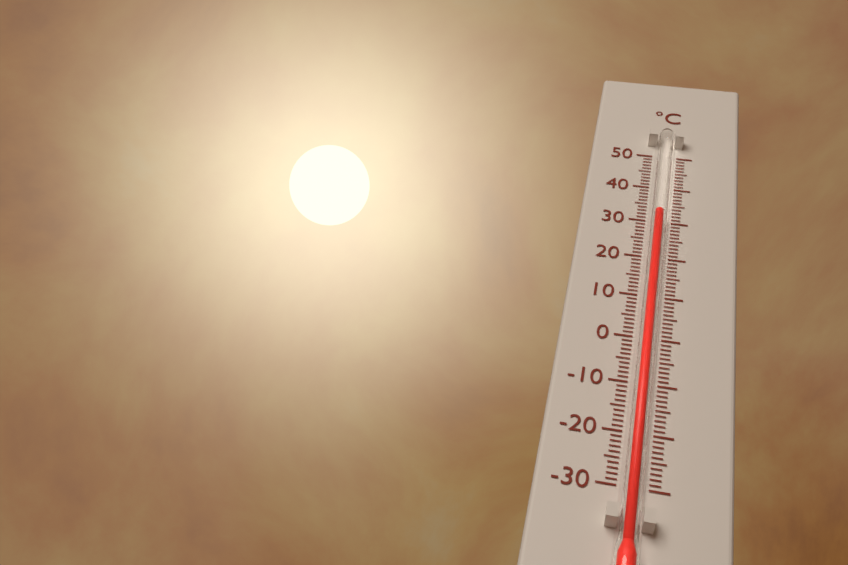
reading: 31 °C
